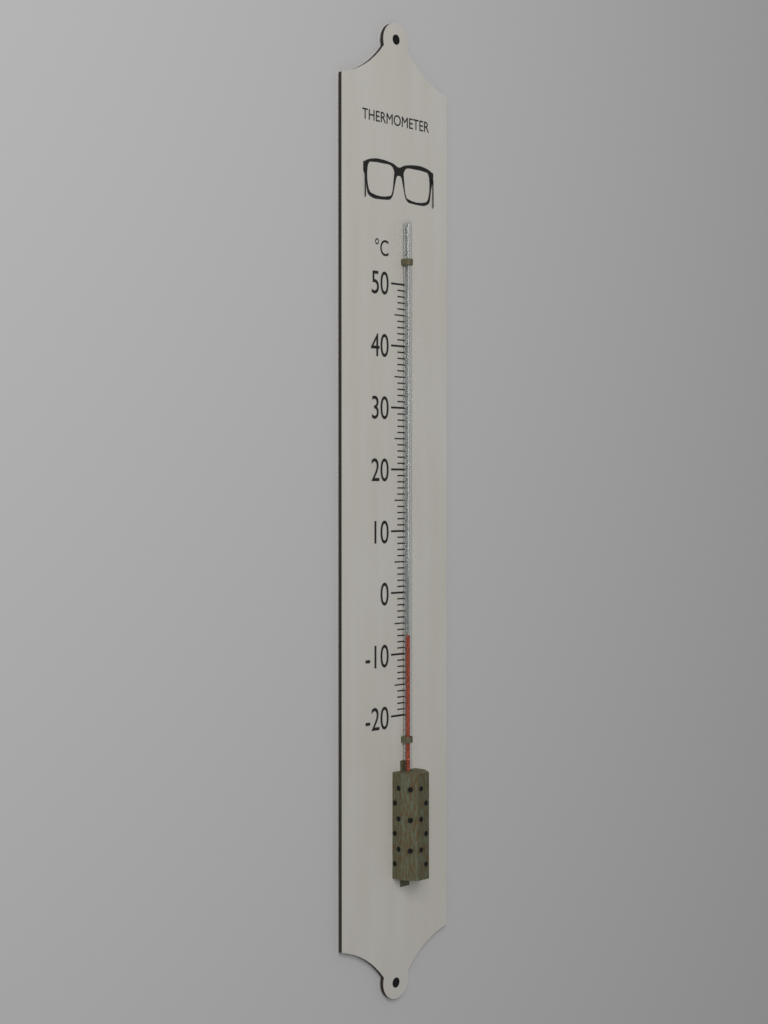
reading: -7 °C
